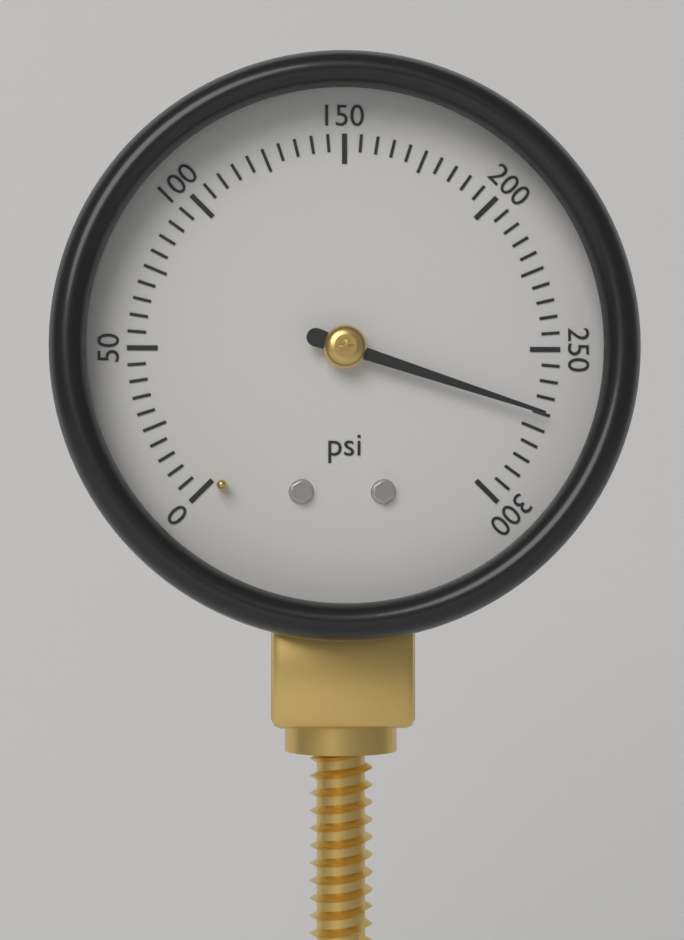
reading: 270 psi
